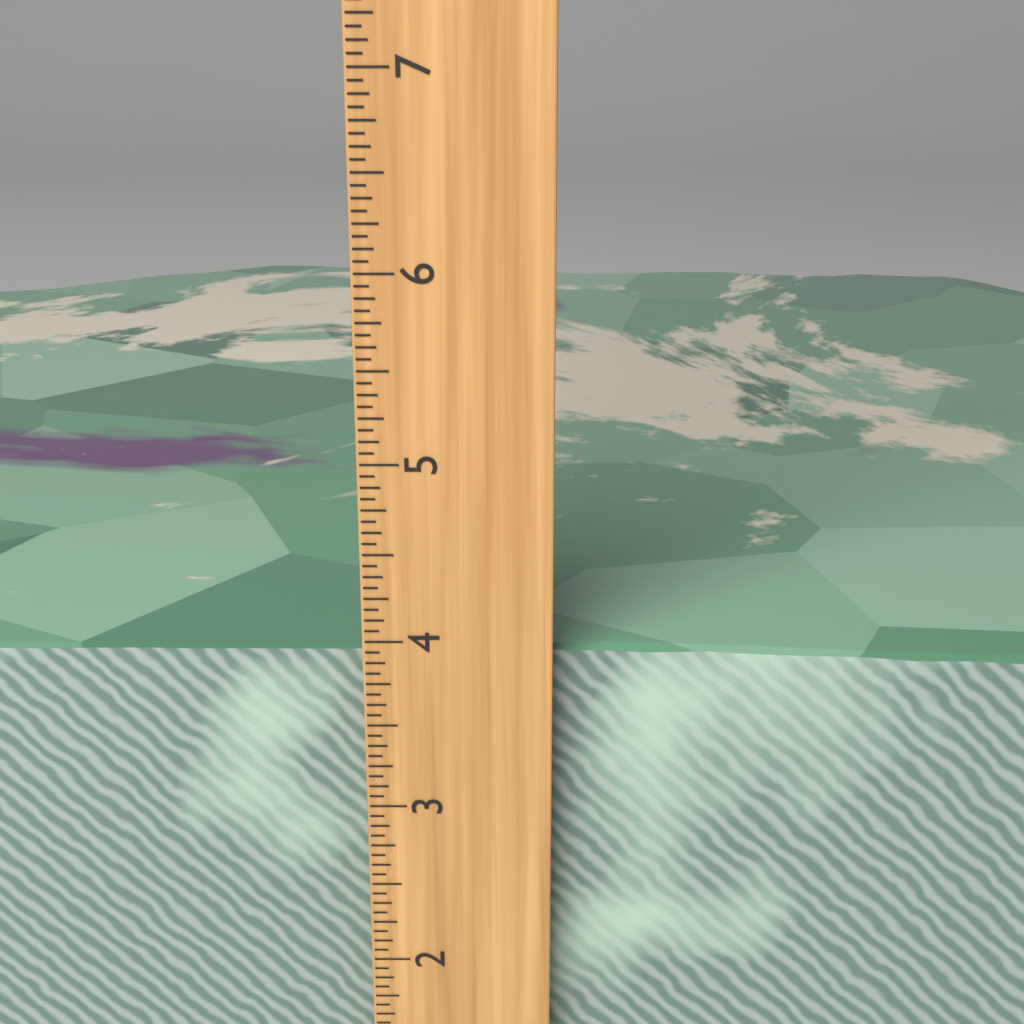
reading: 3.8750 inch
